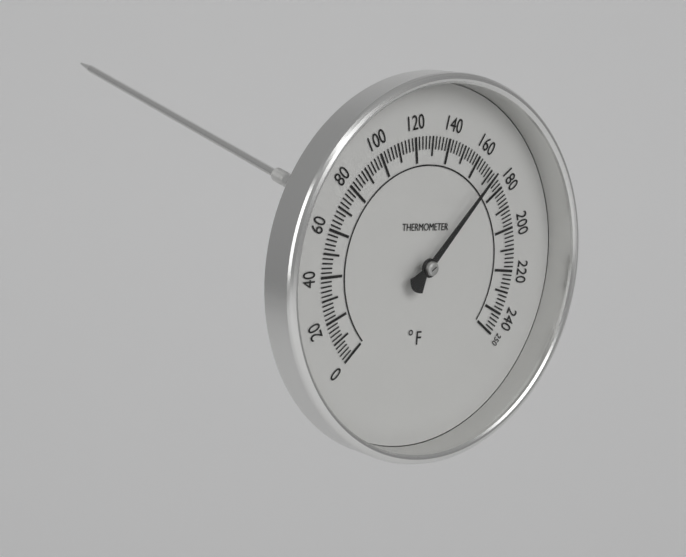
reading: 170 °F
